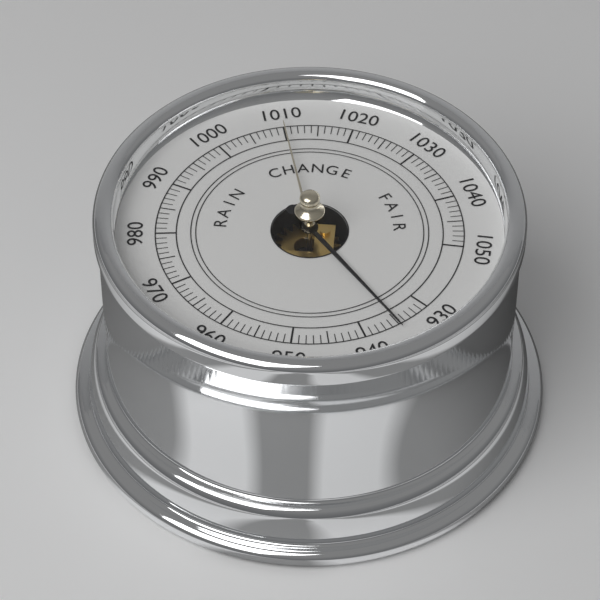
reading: 935 (no unit)
